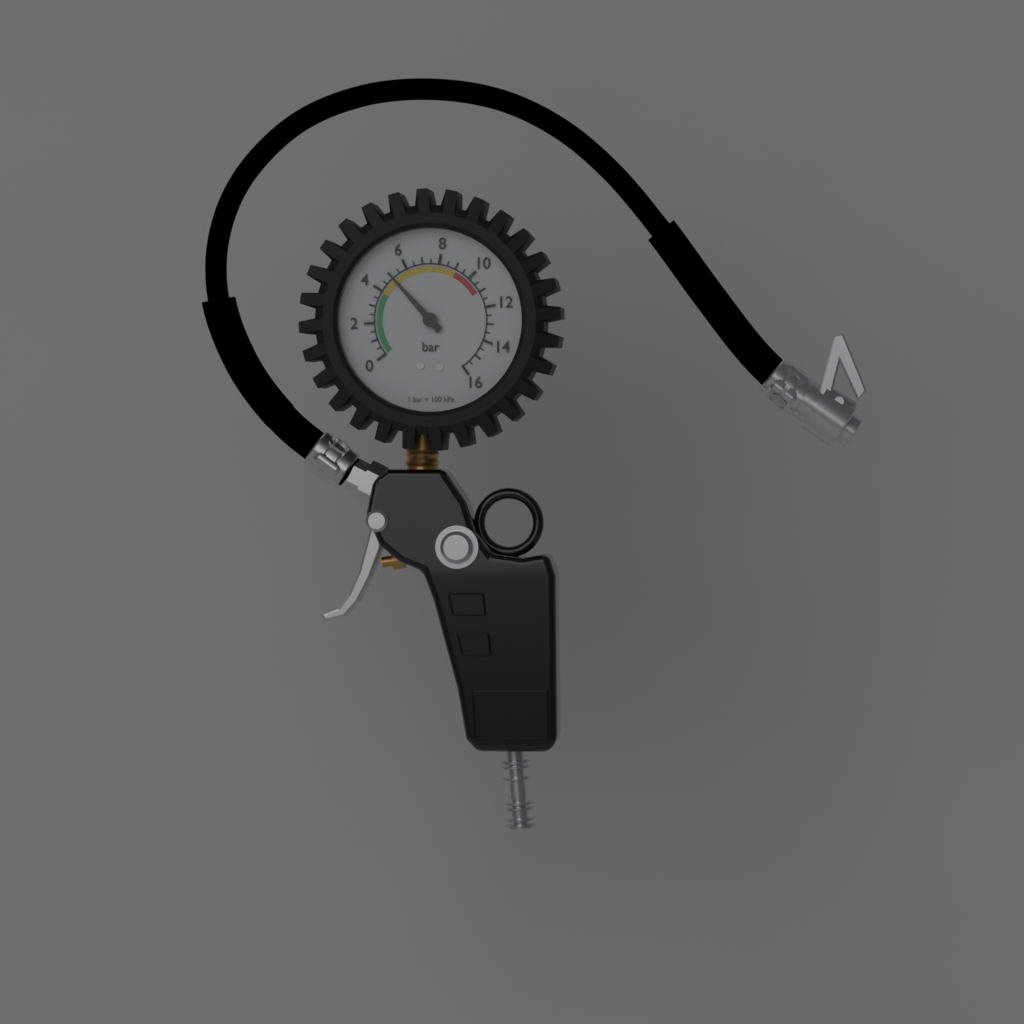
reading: 5.0 bar
